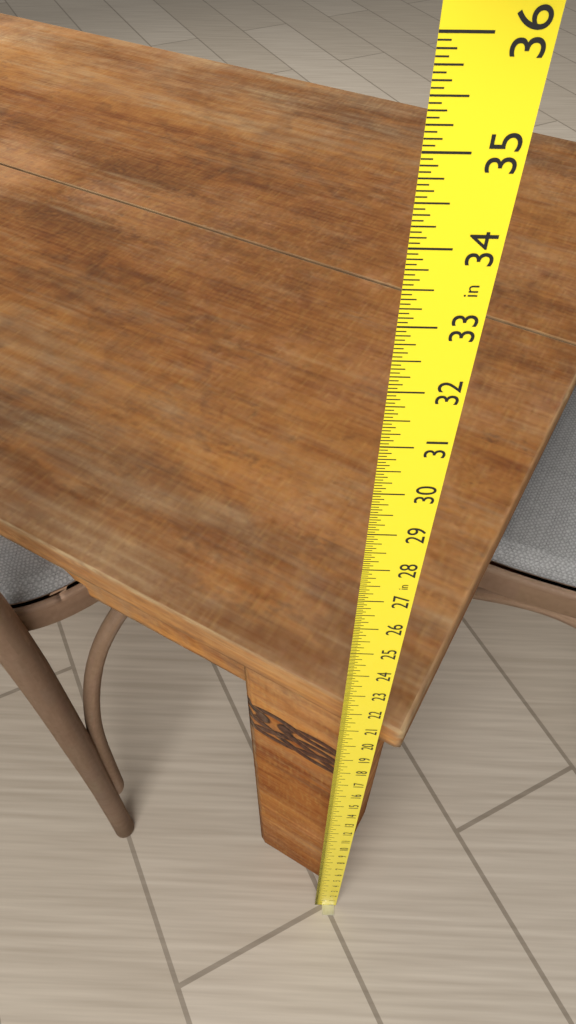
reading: 20.6250 in
